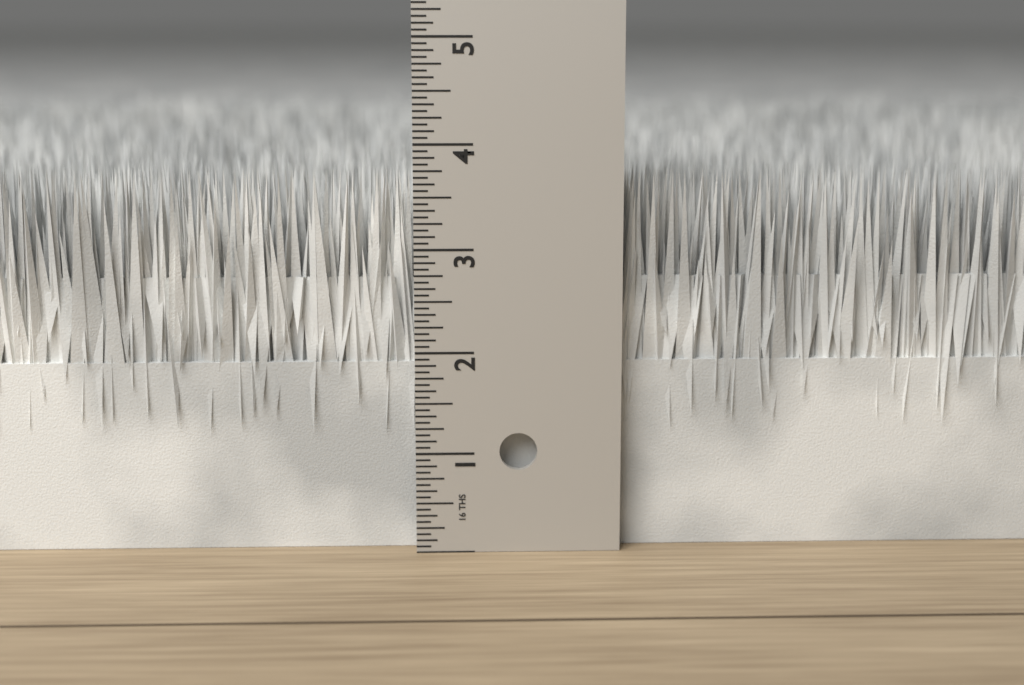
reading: 3.7500 in
